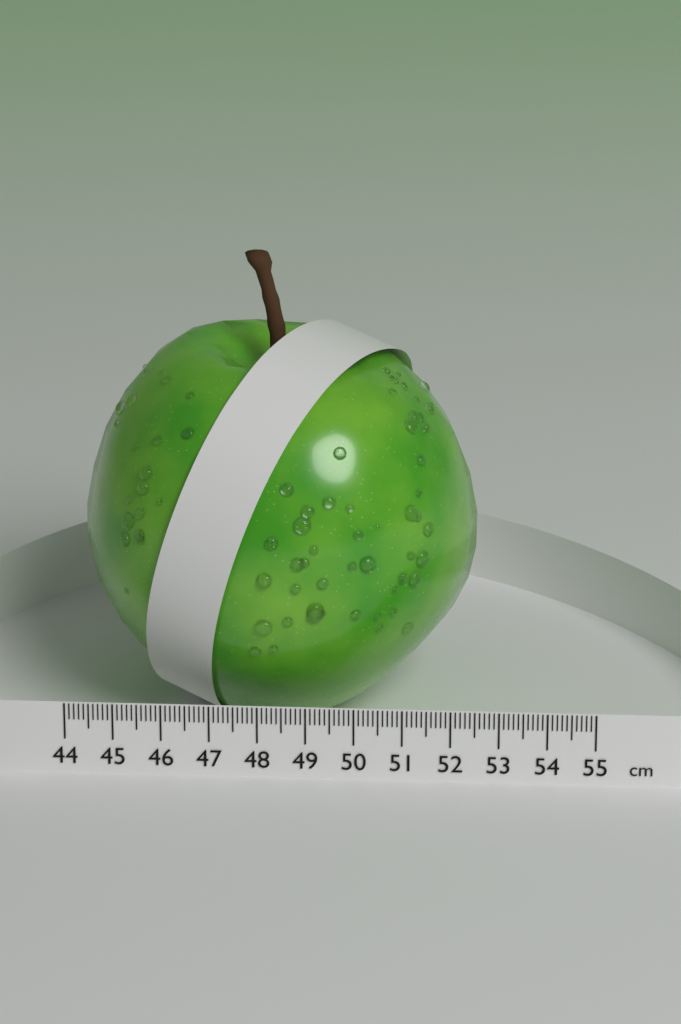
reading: 52.4 cm
